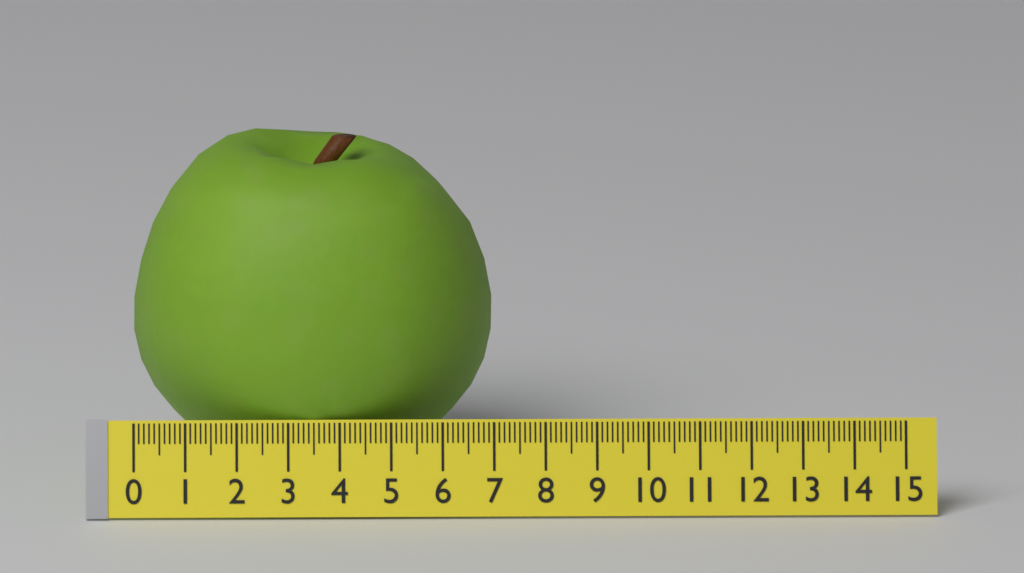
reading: 7.0 (no unit)
